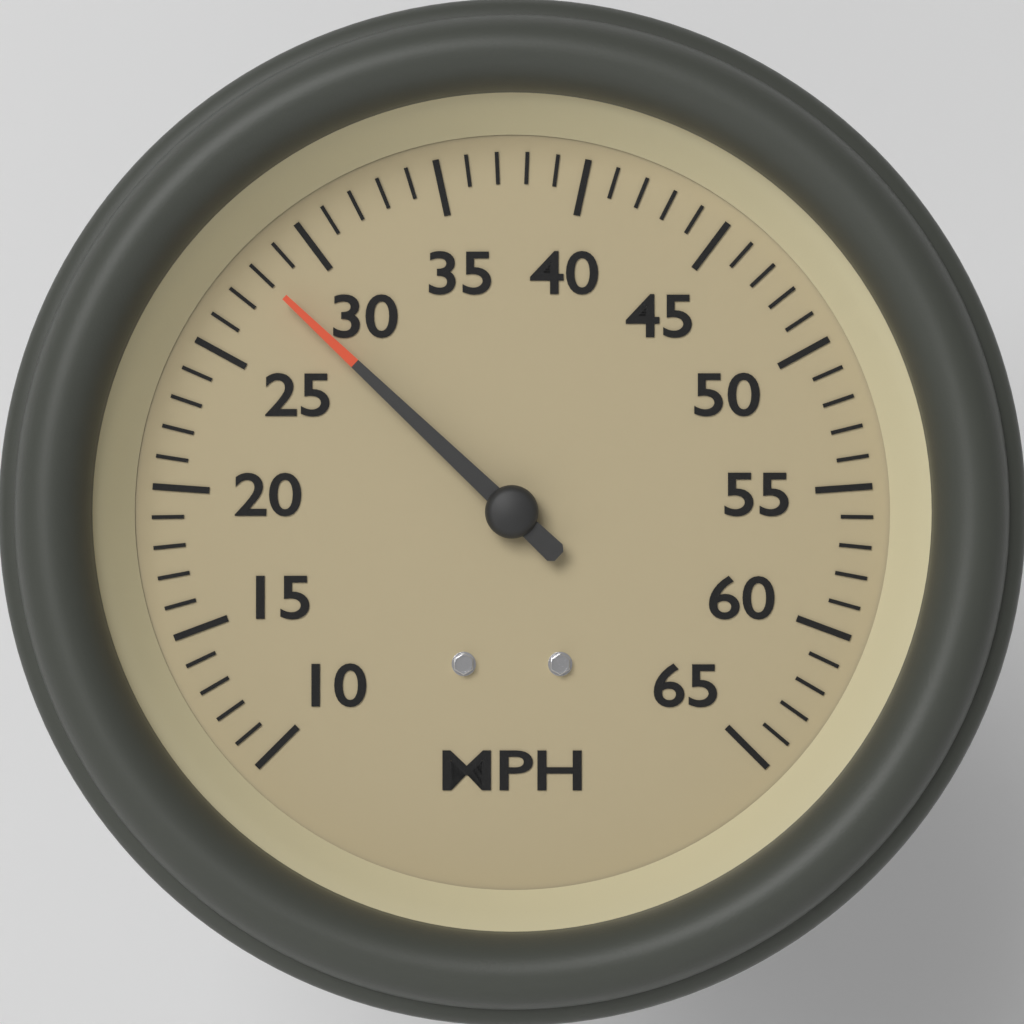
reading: 28 MPH
